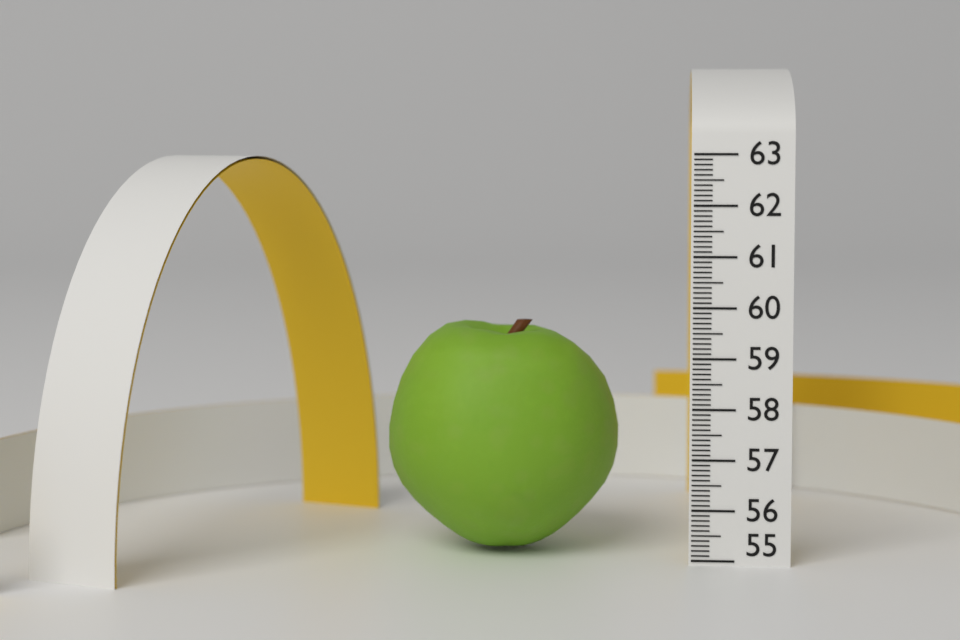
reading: 59.6 (no unit)
